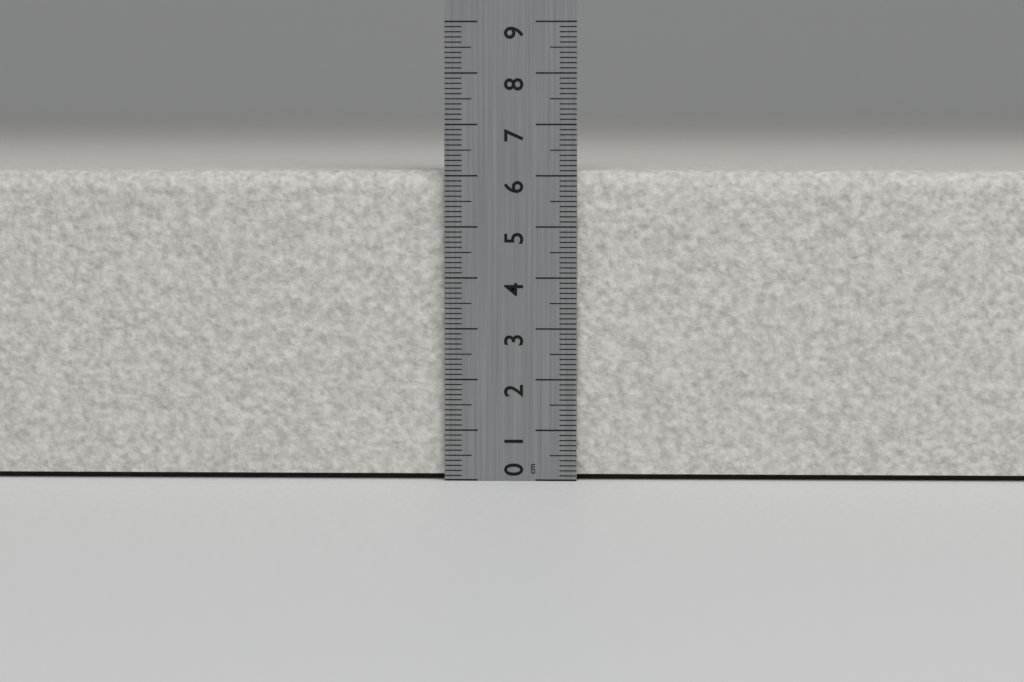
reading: 6.1 cm
